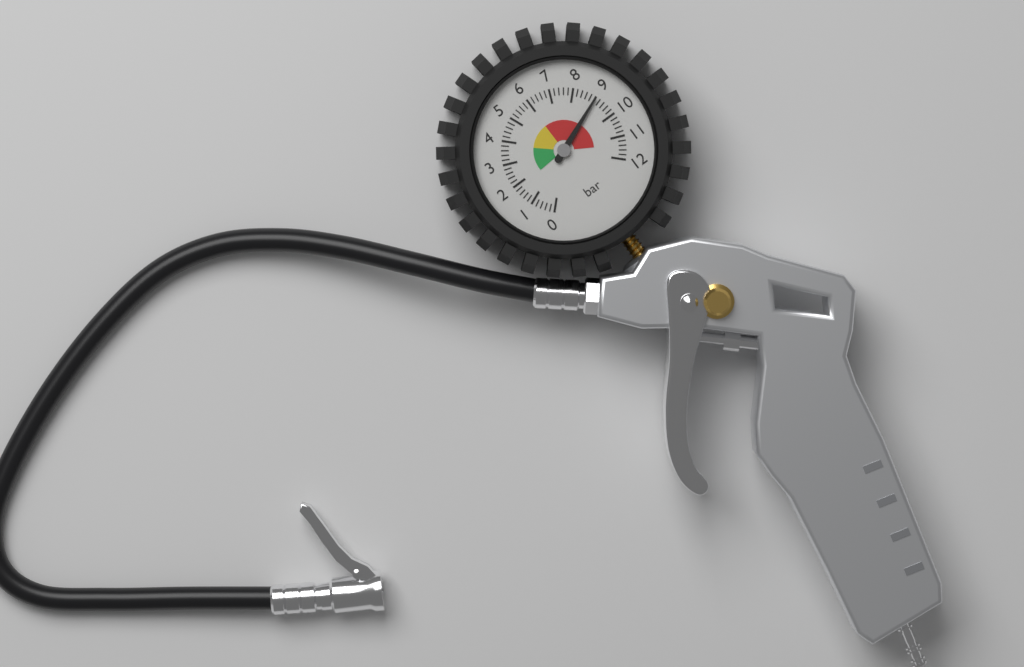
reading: 9.0 bar
